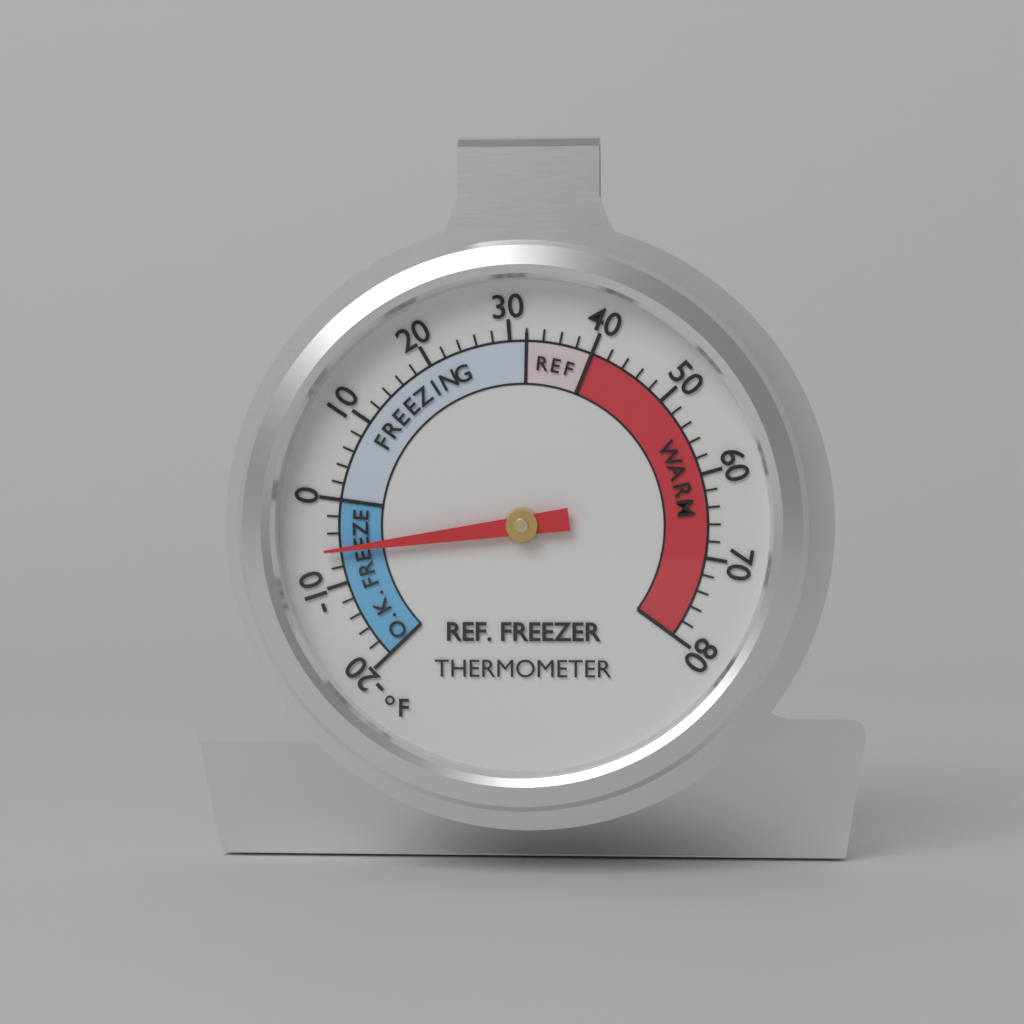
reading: -6 °F
